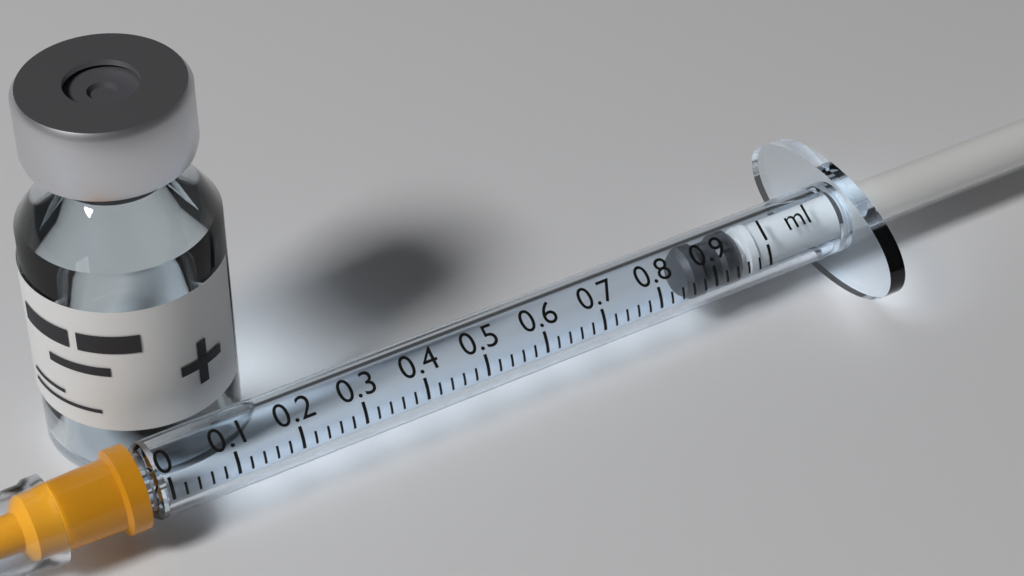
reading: 0.86 ml
